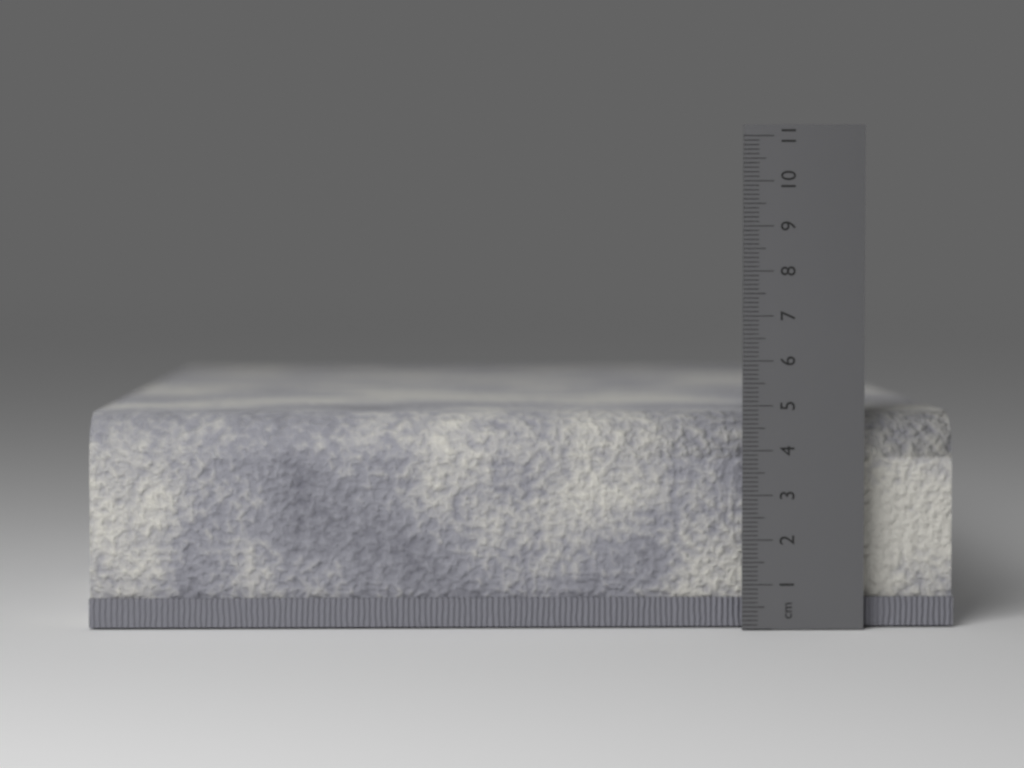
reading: 4.8 cm
